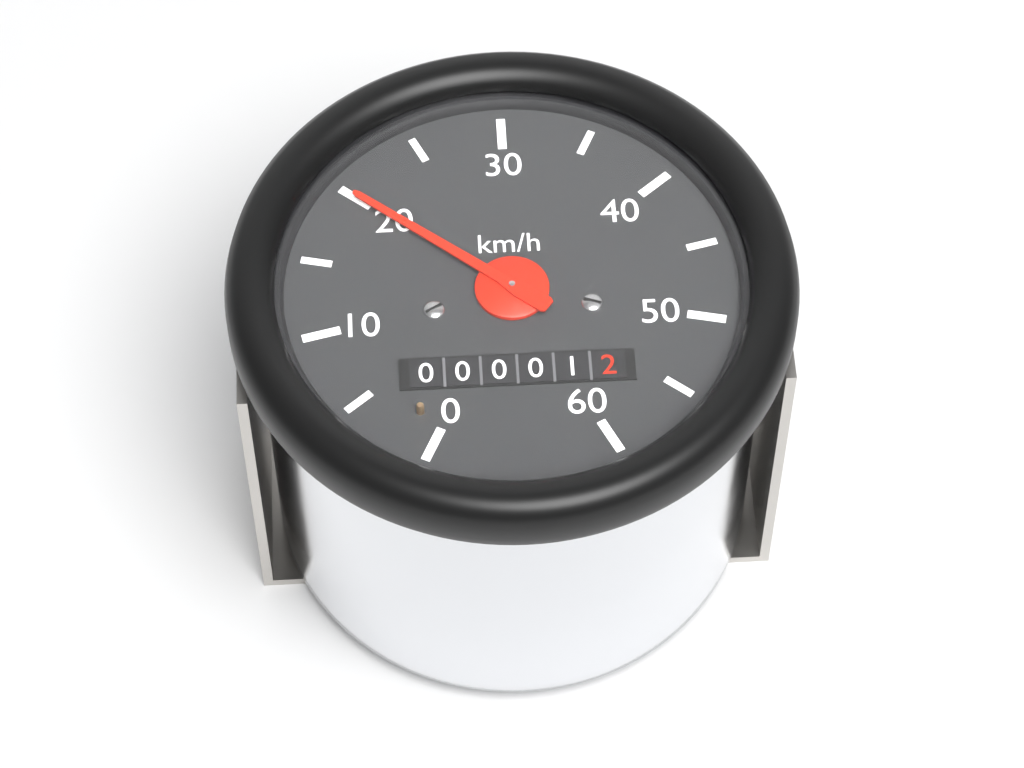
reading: 20 km/h
